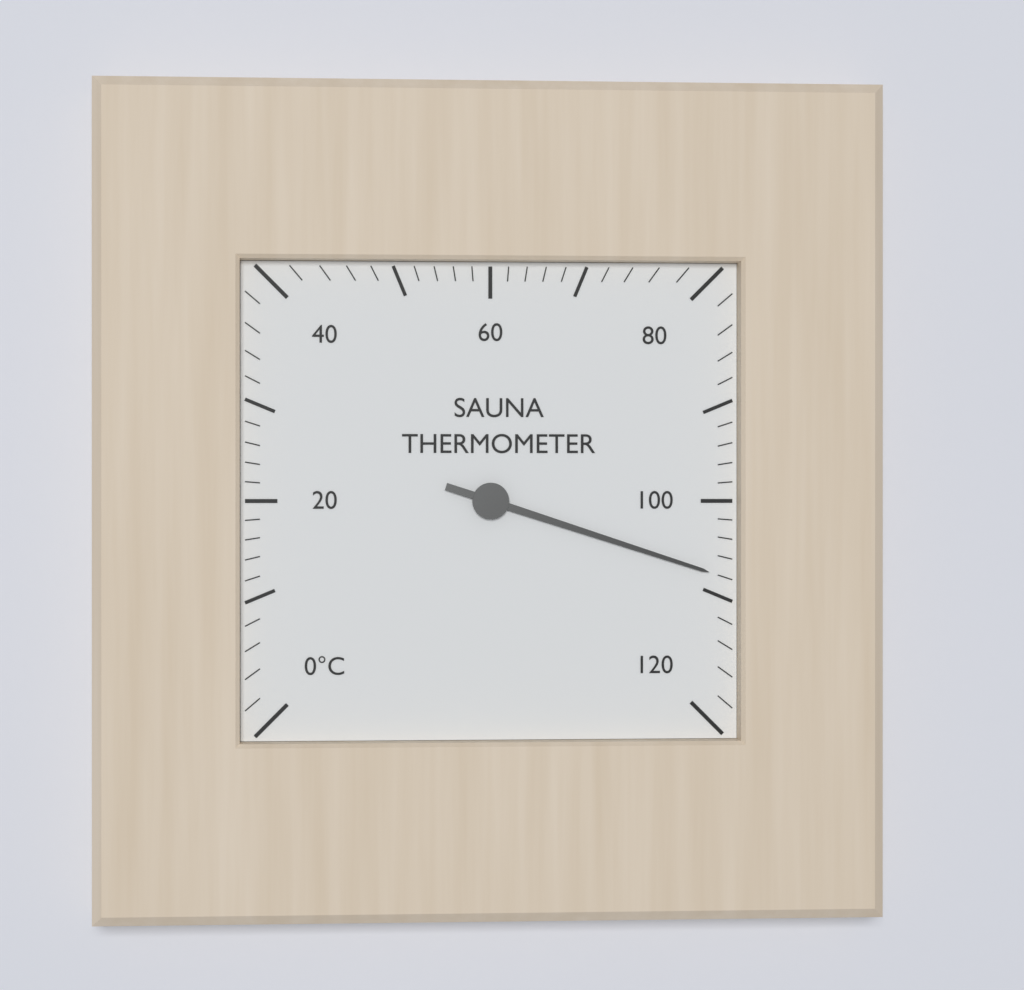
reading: 108 °C
